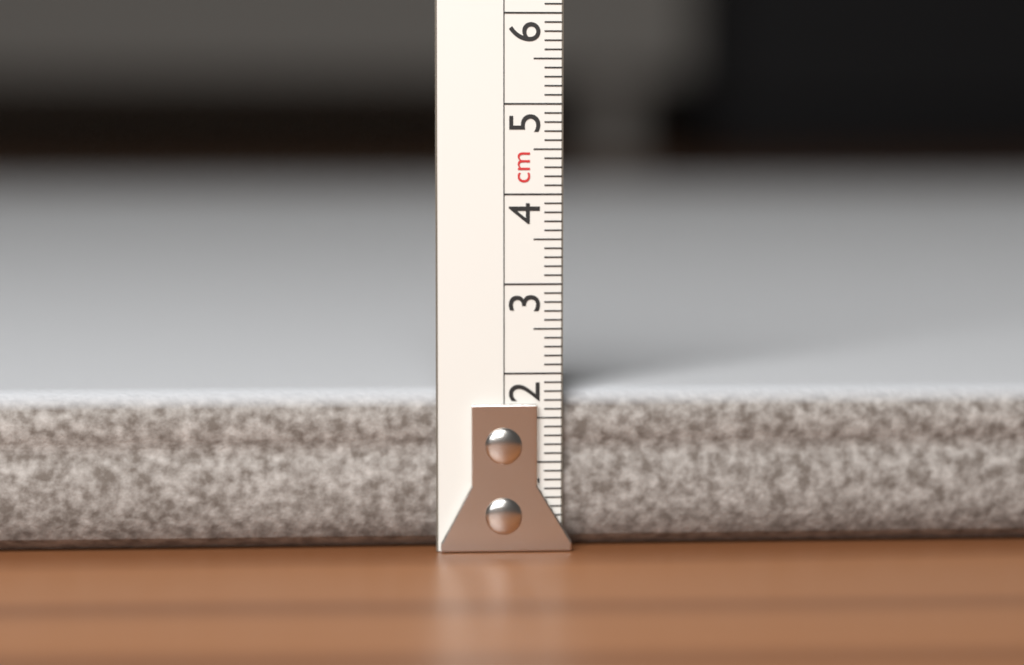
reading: 1.8 cm
